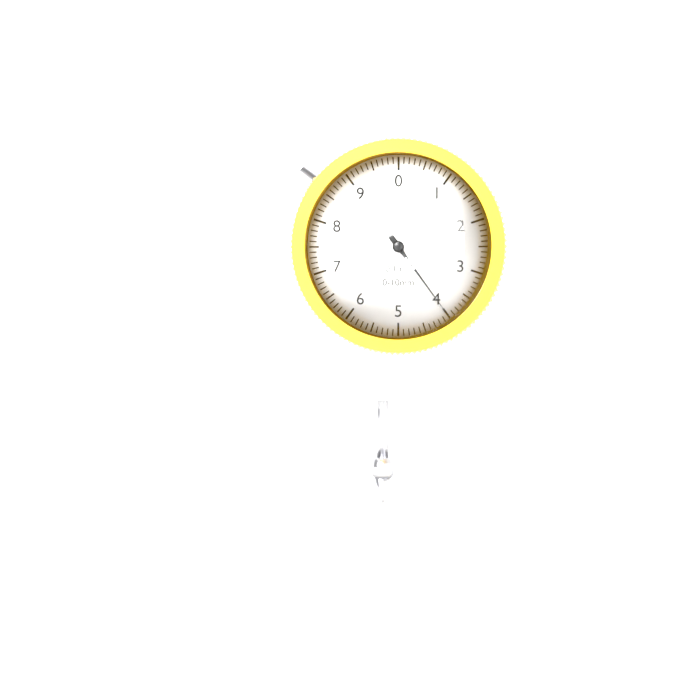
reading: 4.0 mm
